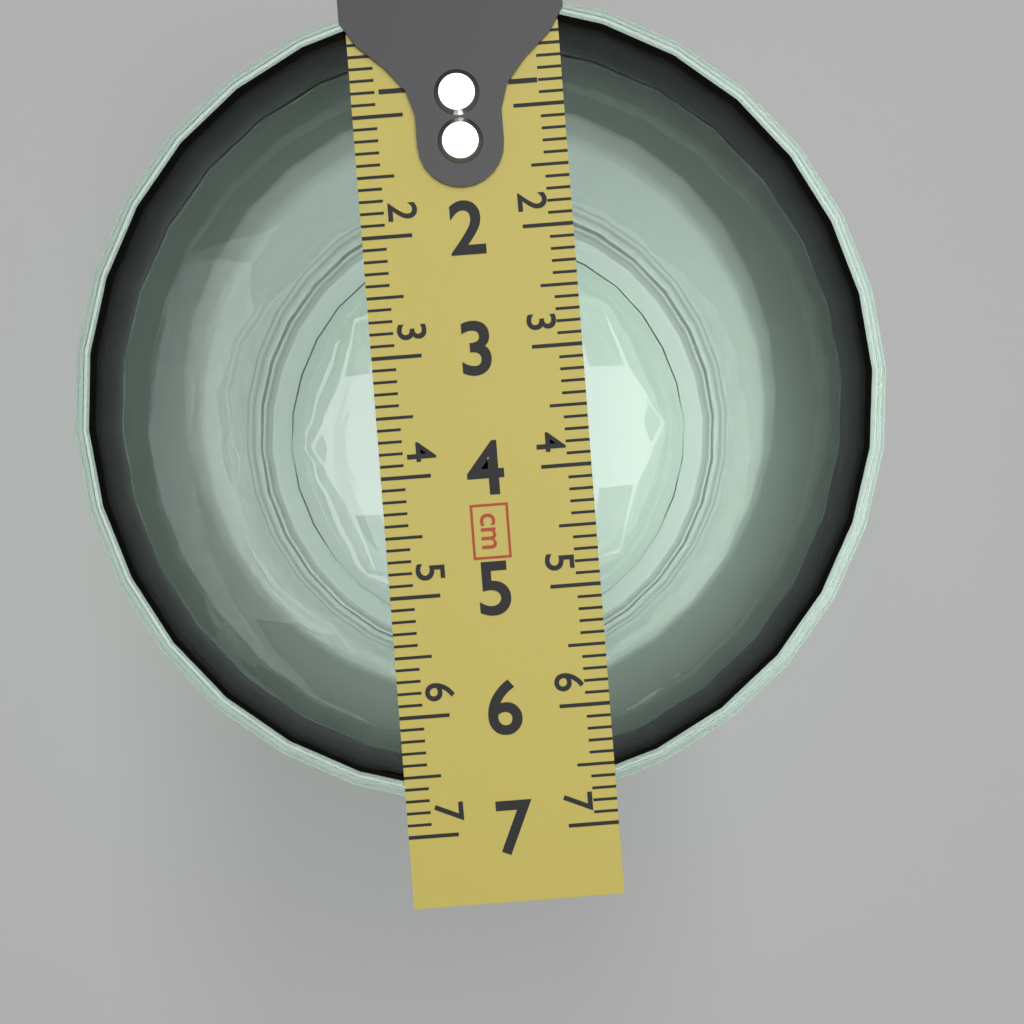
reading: 6.8 cm
